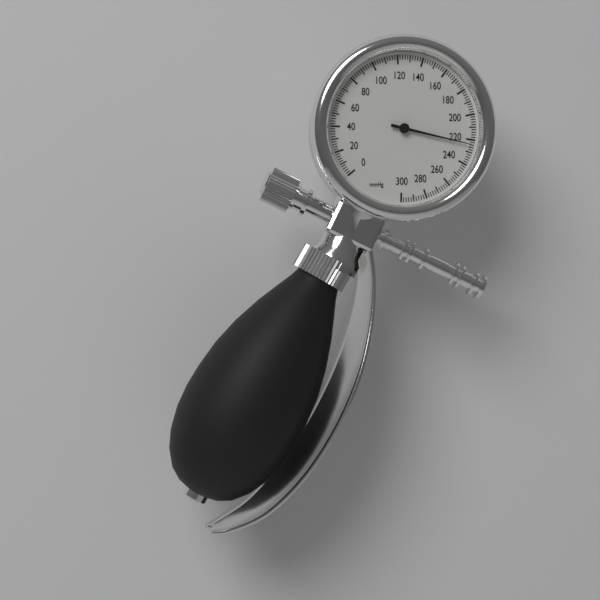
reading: 224 mmHg
